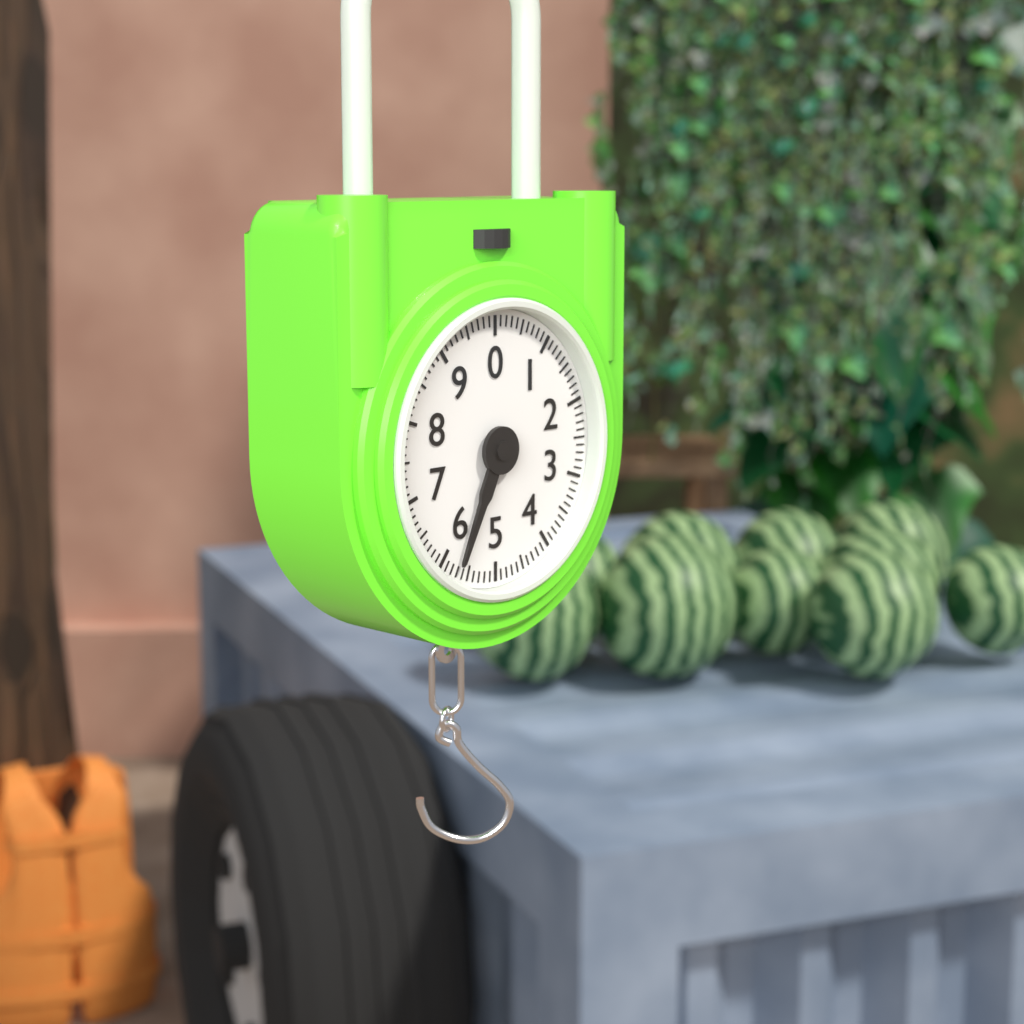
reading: 5.7 (no unit)
